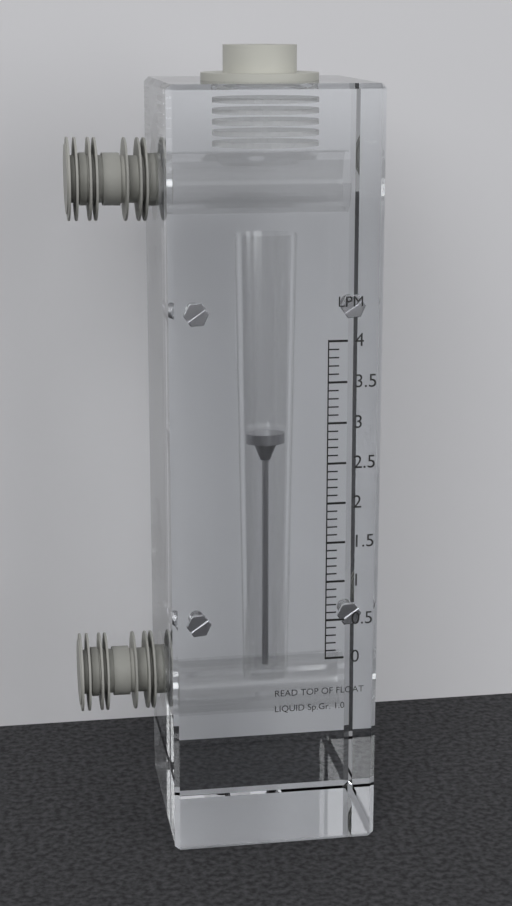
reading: 2.7 LPM
